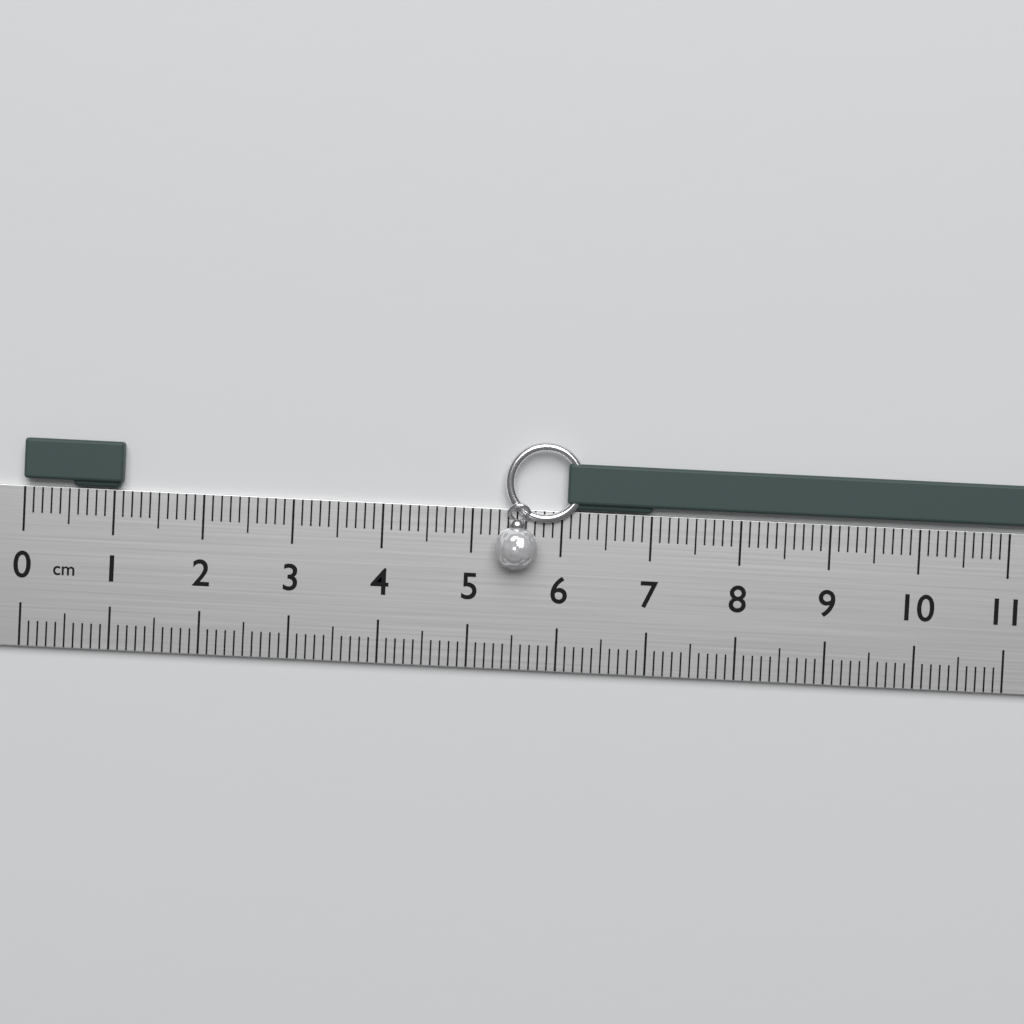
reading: 1.1 cm
